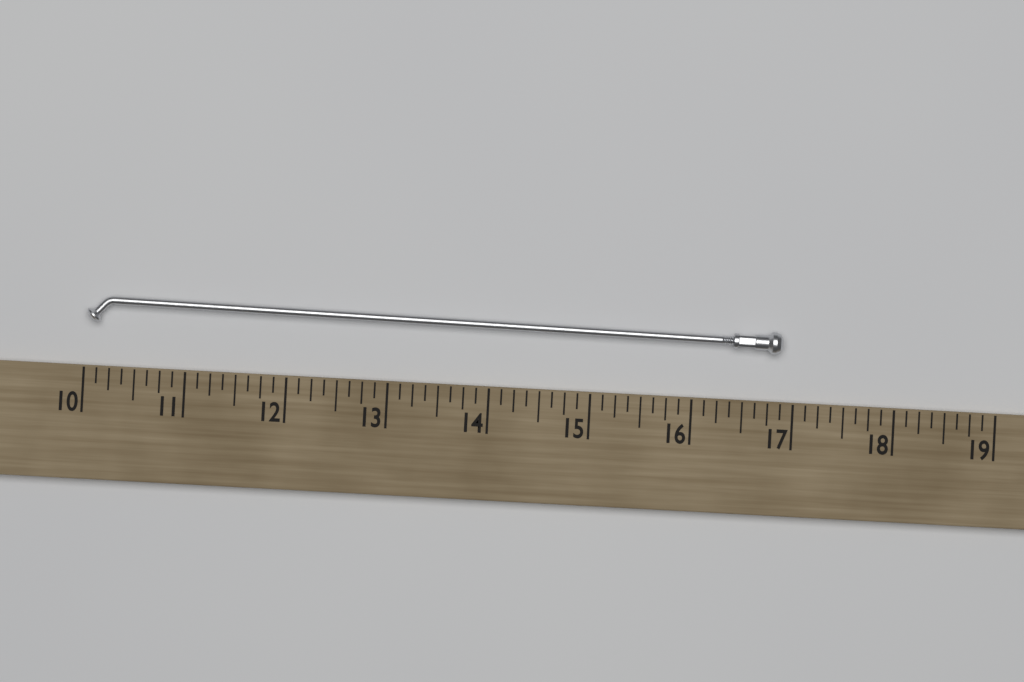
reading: 16.875 (no unit)
